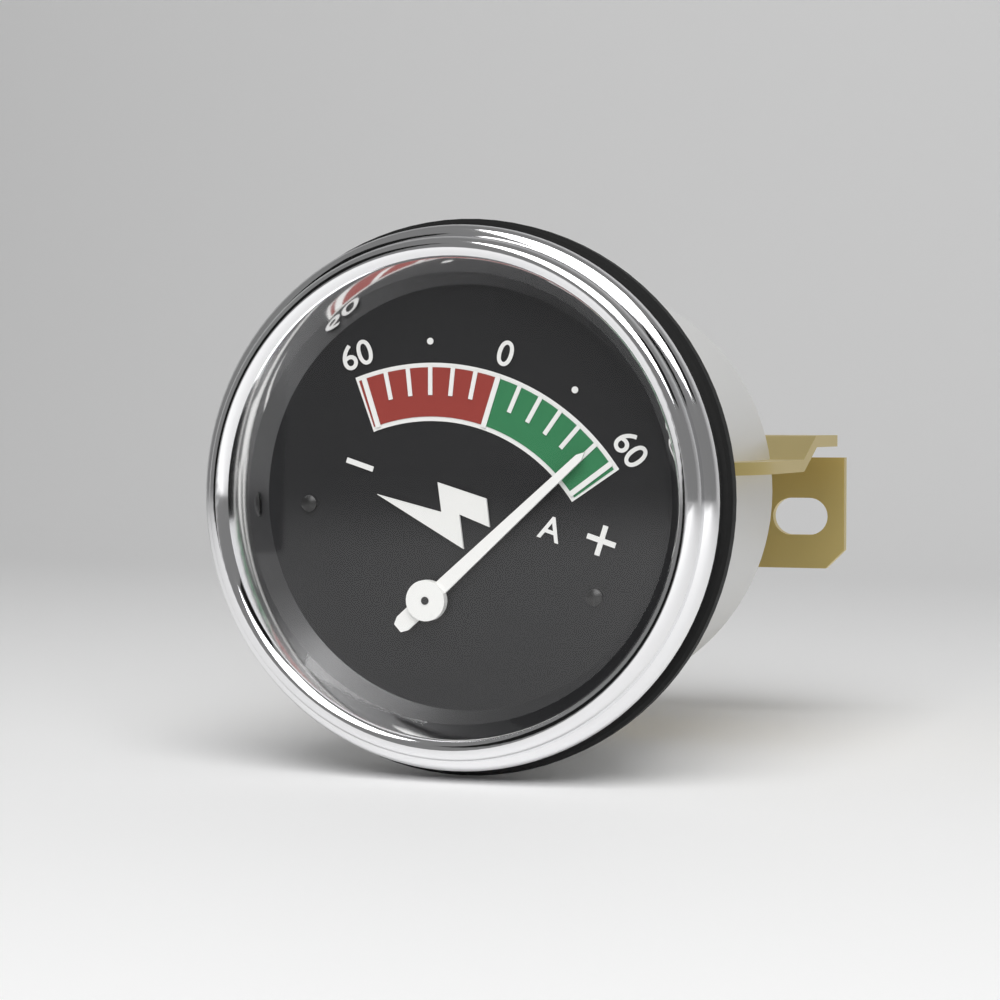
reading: 50 A
